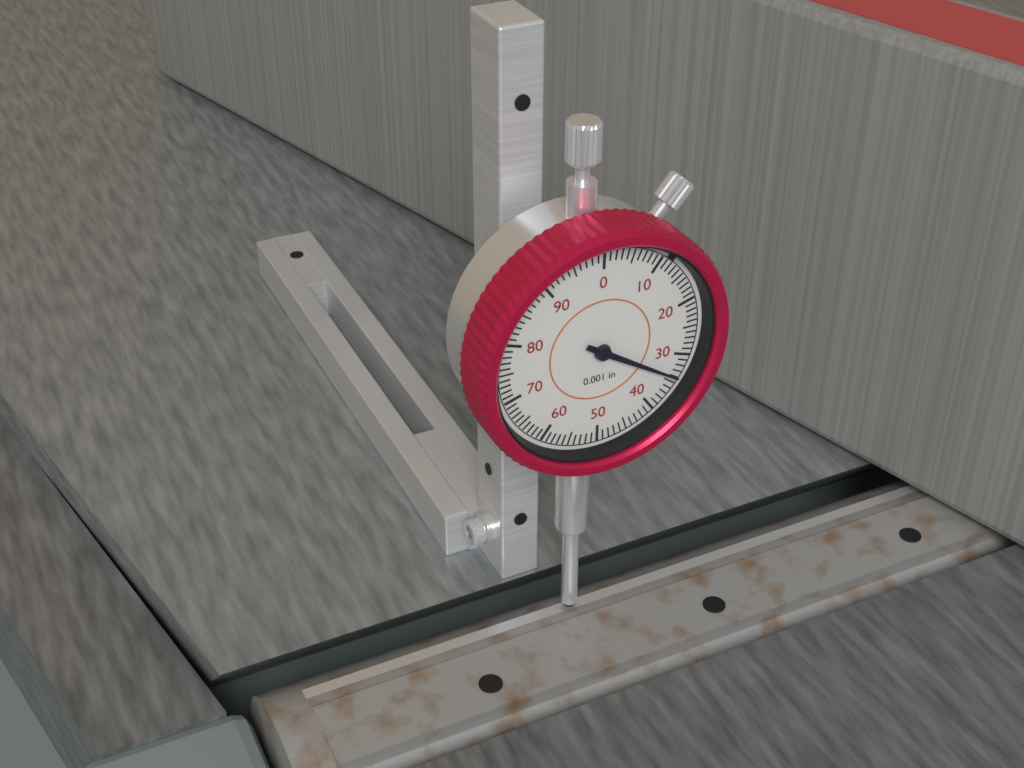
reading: 0.034 in
